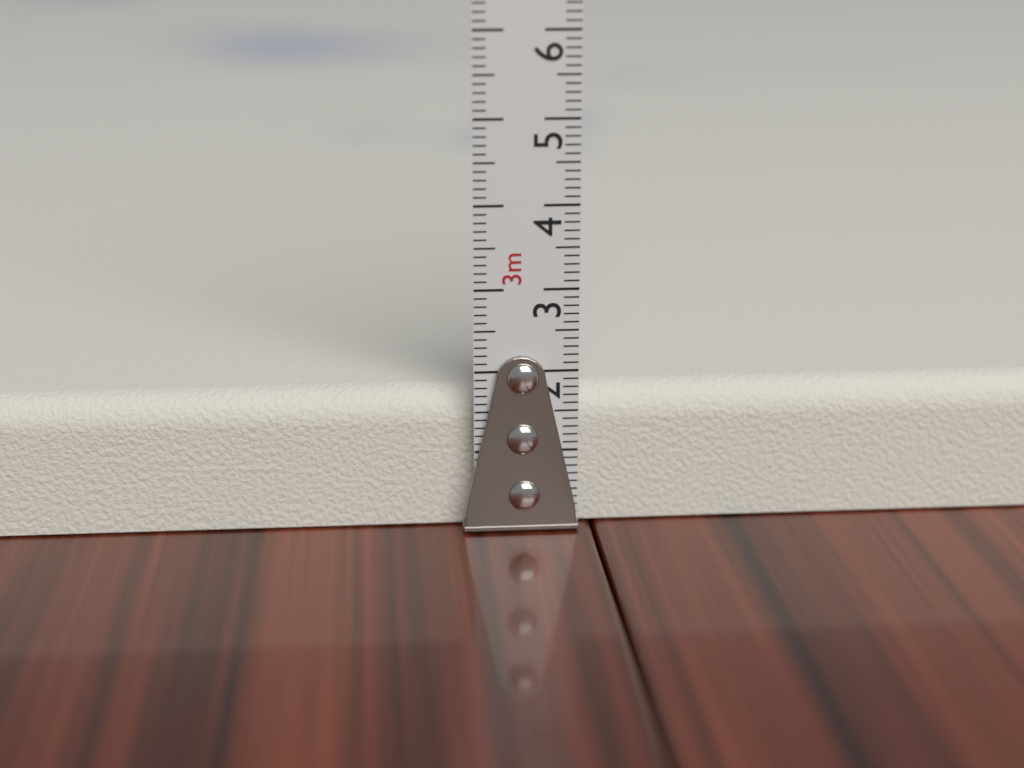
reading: 1.7 cm
